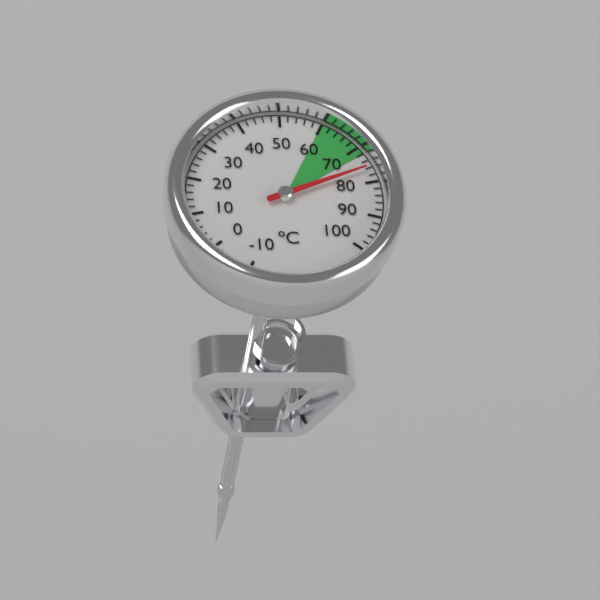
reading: 76 °C
